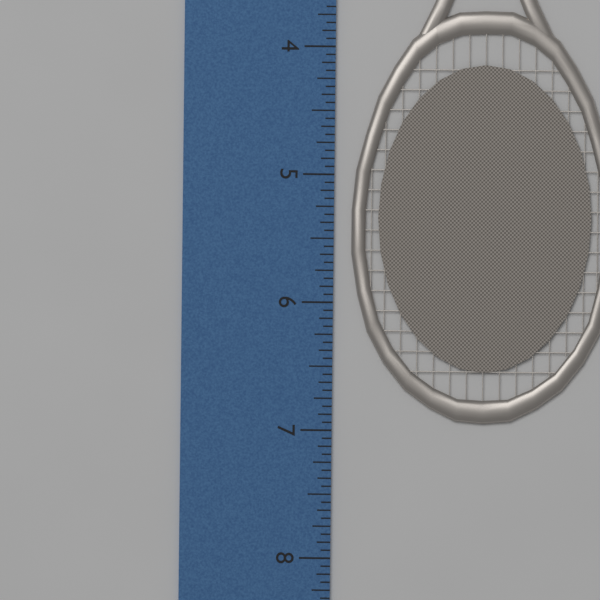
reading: 6.9375 inch
